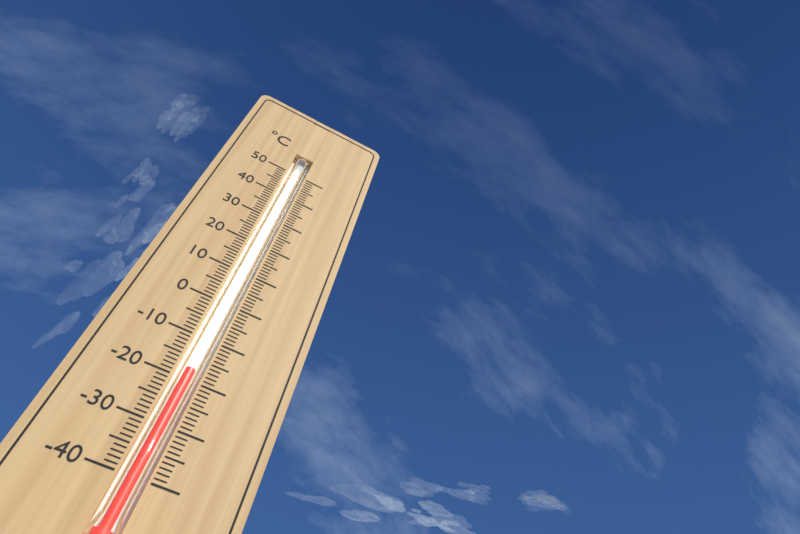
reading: -18 °C
